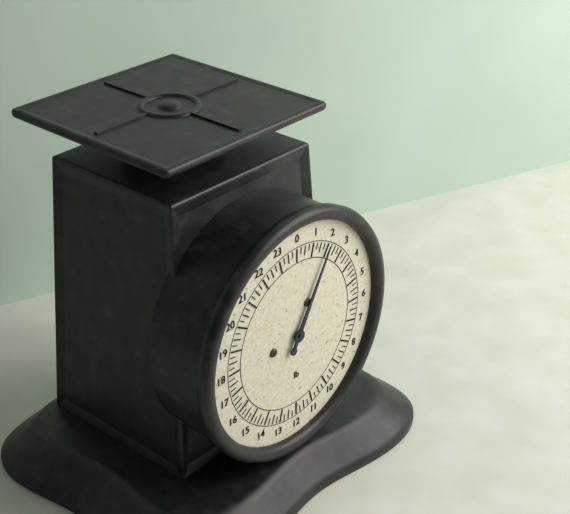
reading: 2.00 lb
